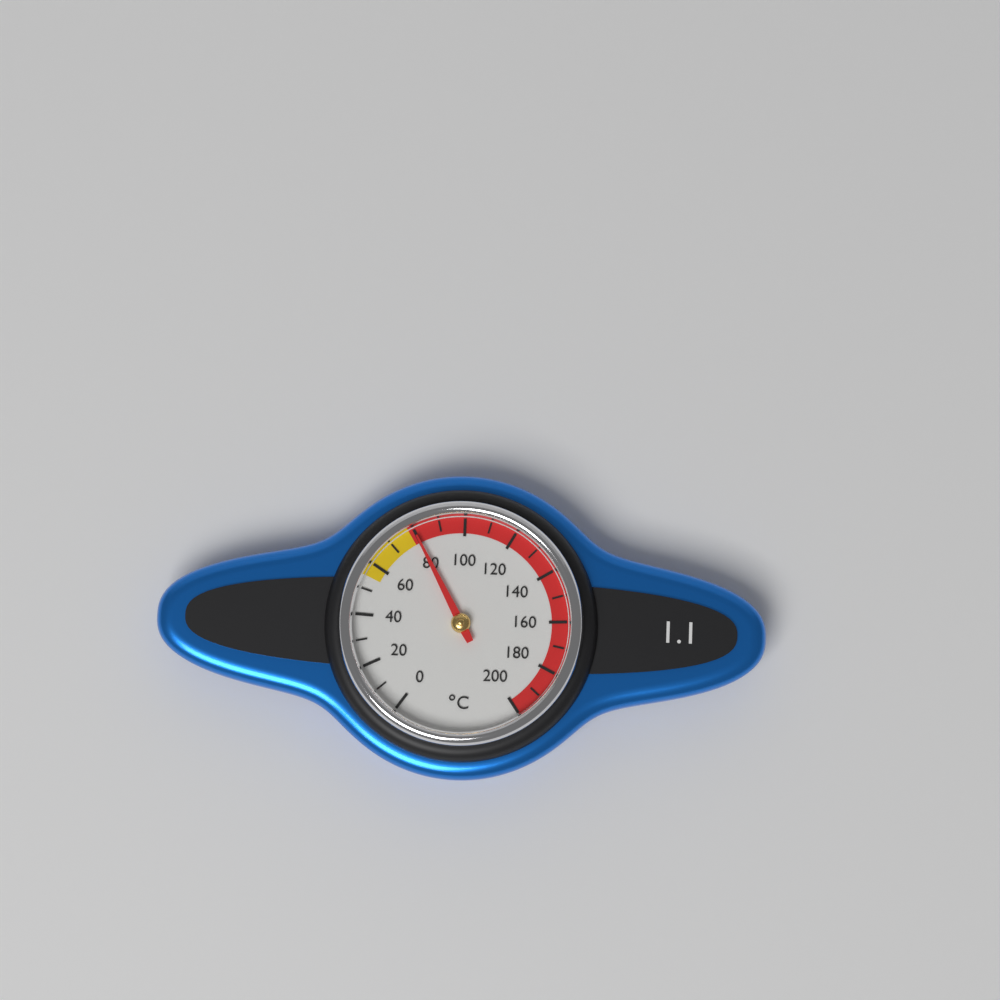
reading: 80 °C
